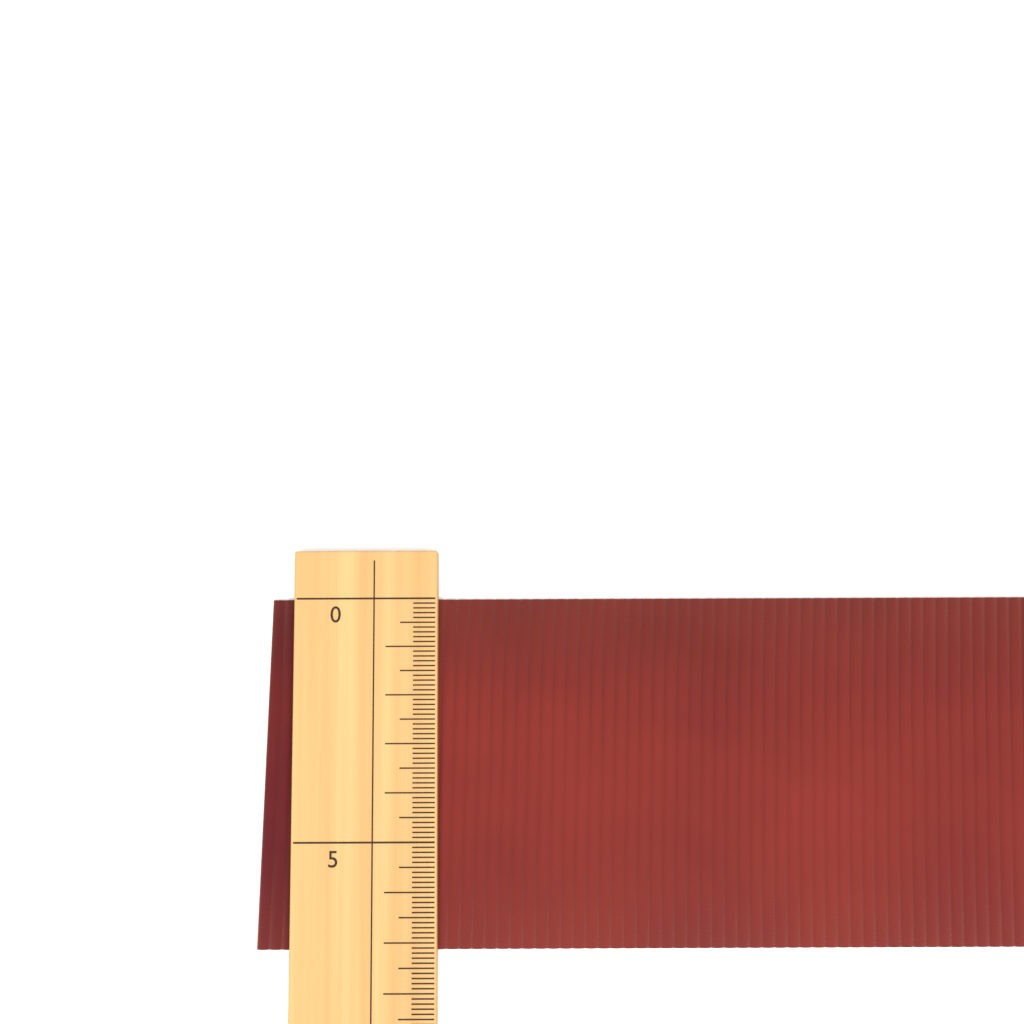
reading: 7.2 (no unit)
